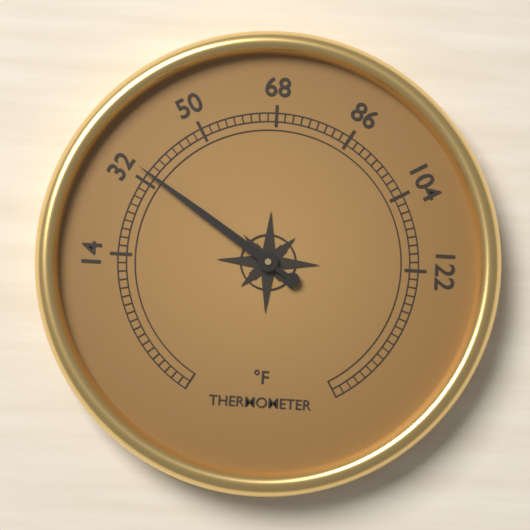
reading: 34 °F
